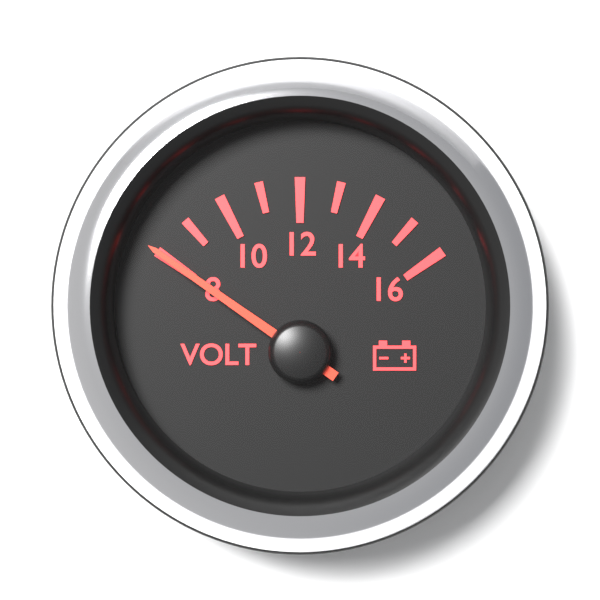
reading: 8 V
